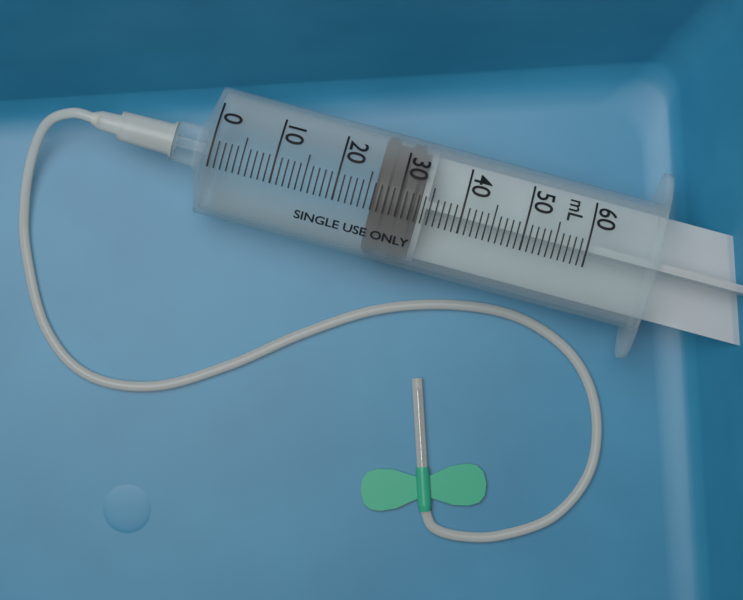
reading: 26 mL
